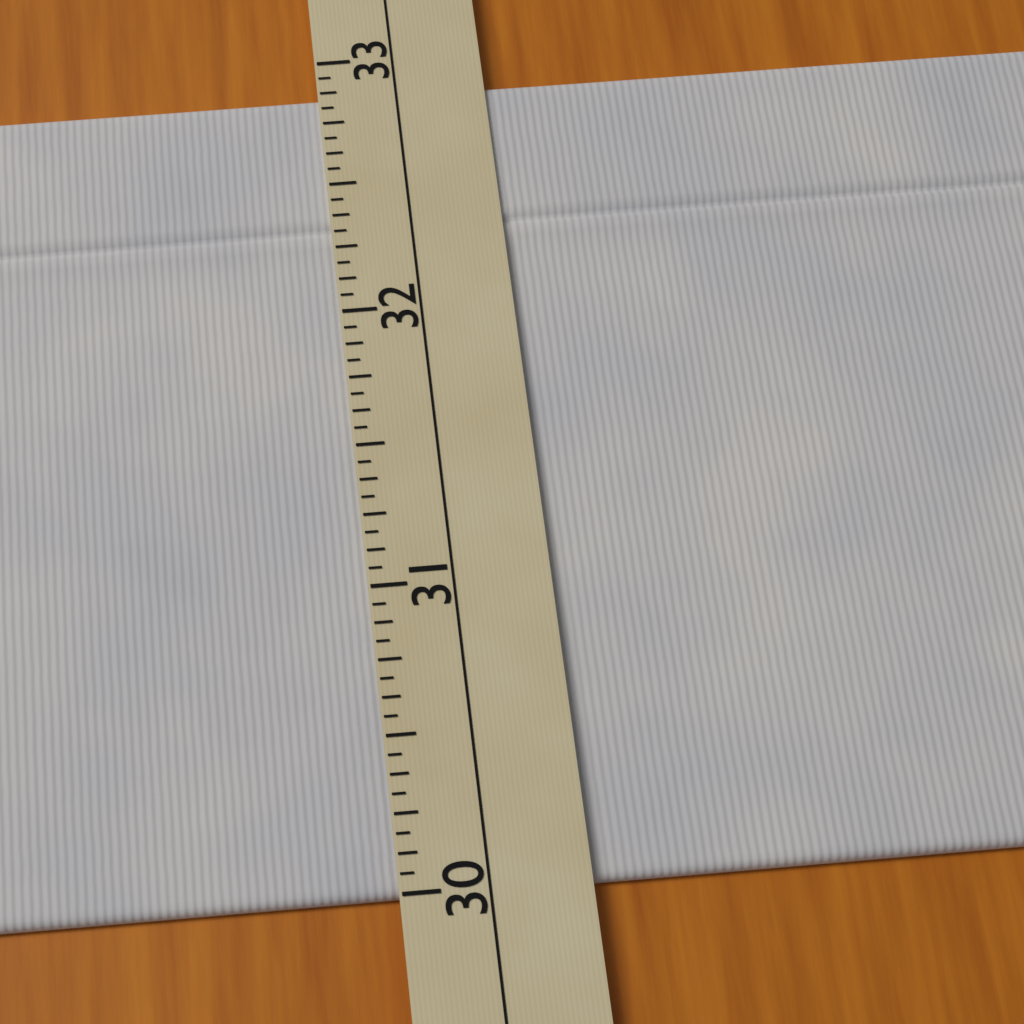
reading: 32.8750 (no unit)
